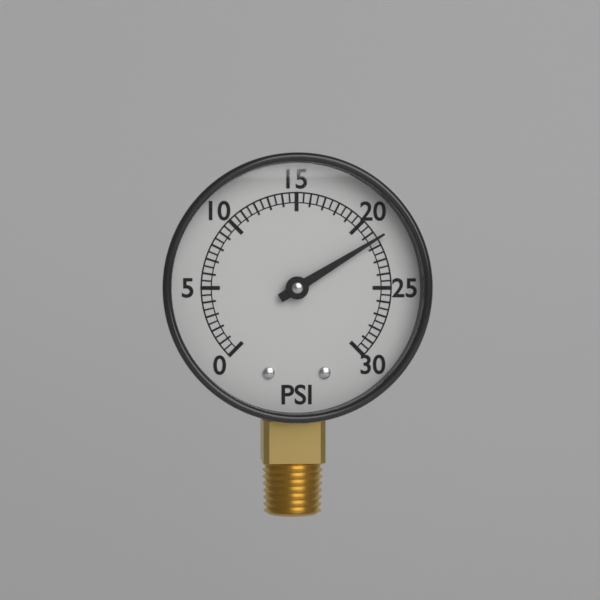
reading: 21.5 psi
